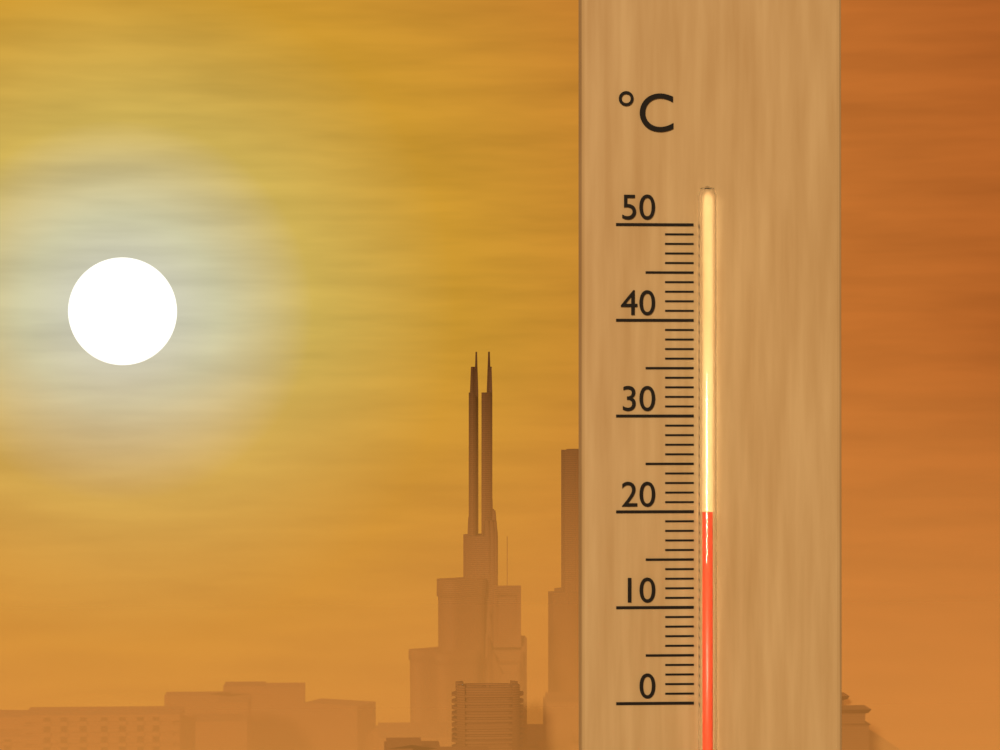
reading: 20 °C
